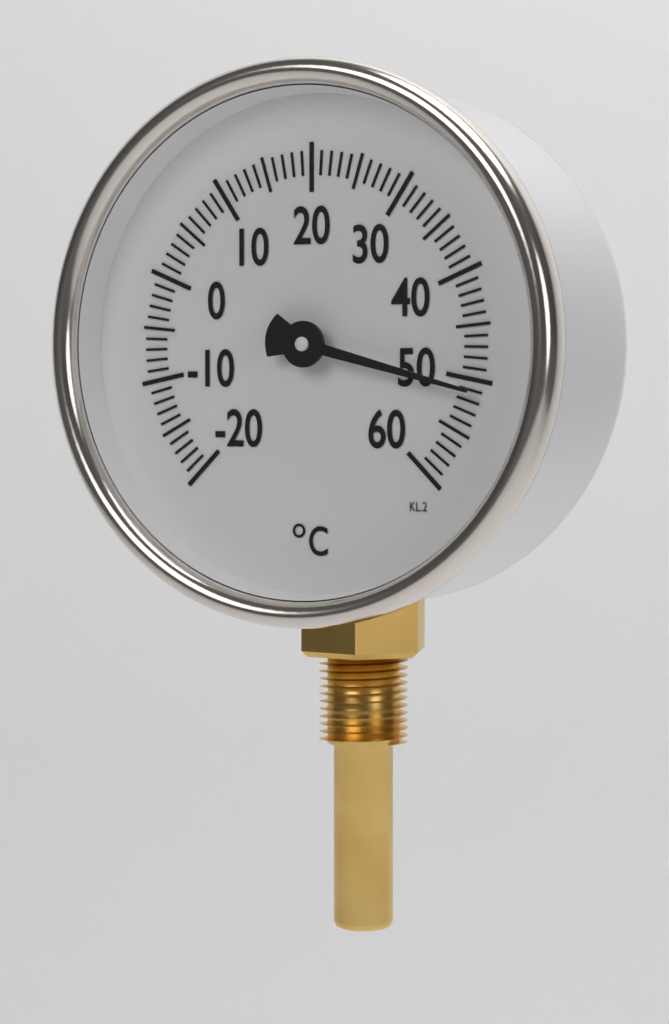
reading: 51 °C
